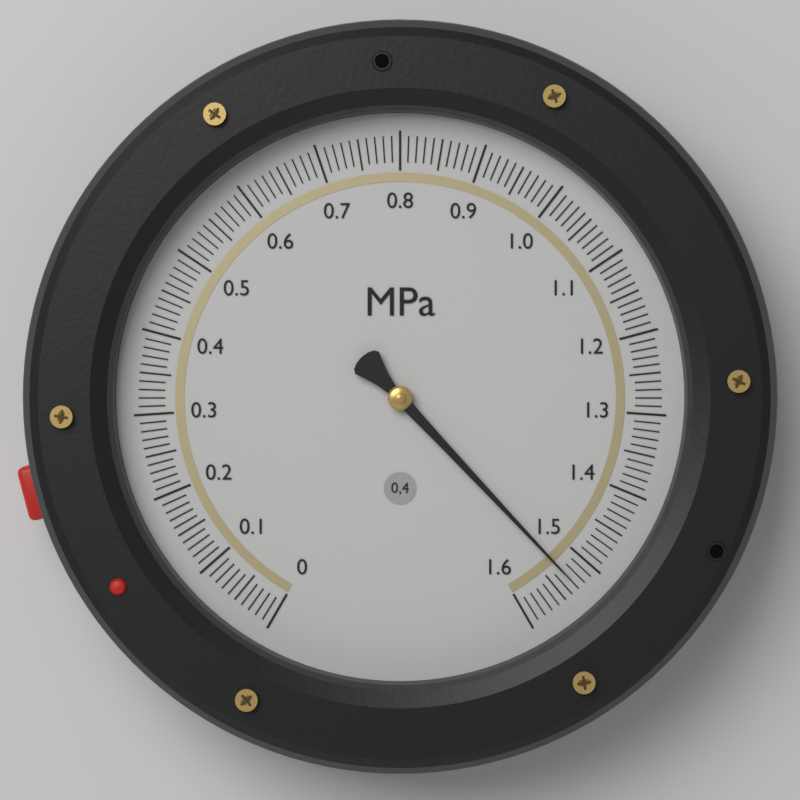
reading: 1.53 MPa
